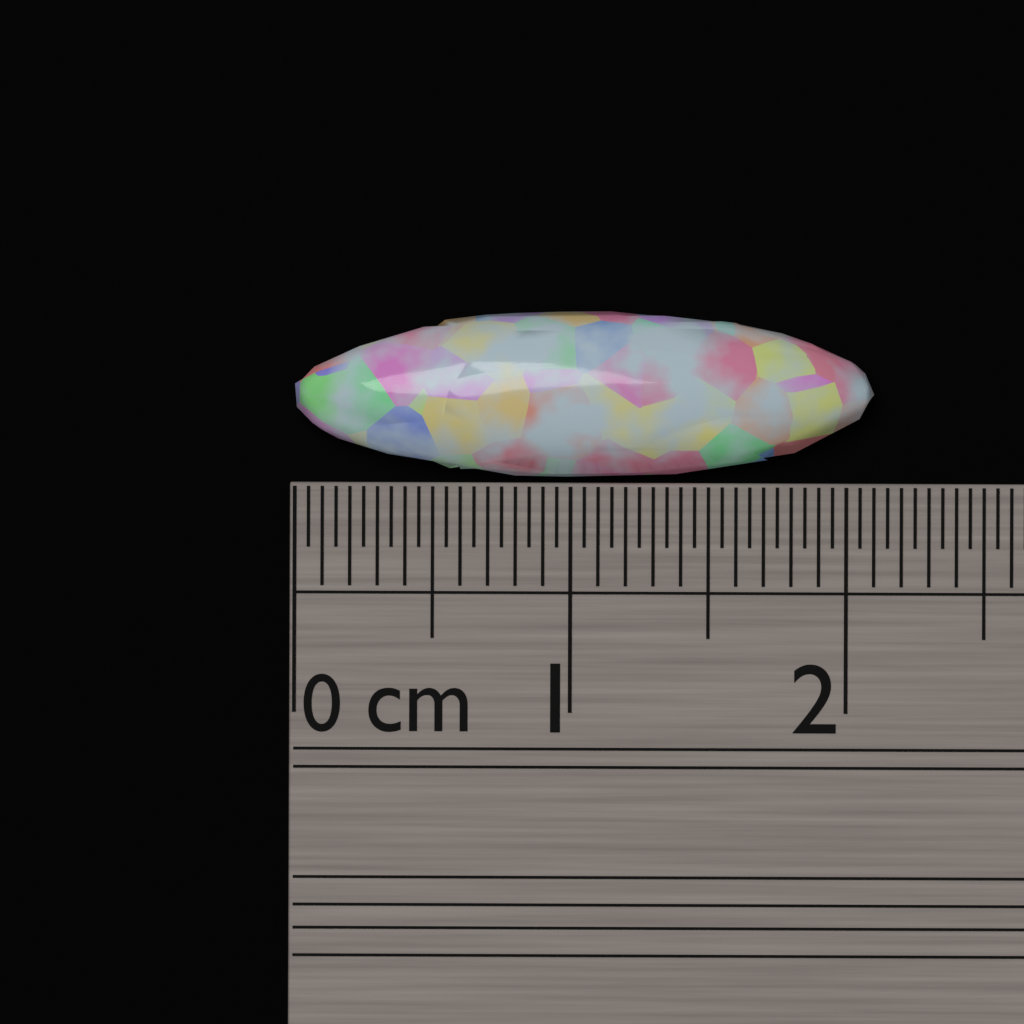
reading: 2.10 cm
